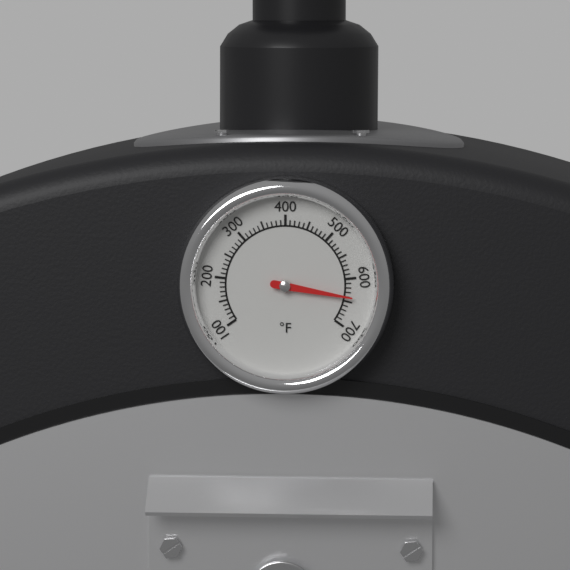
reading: 640 °F
